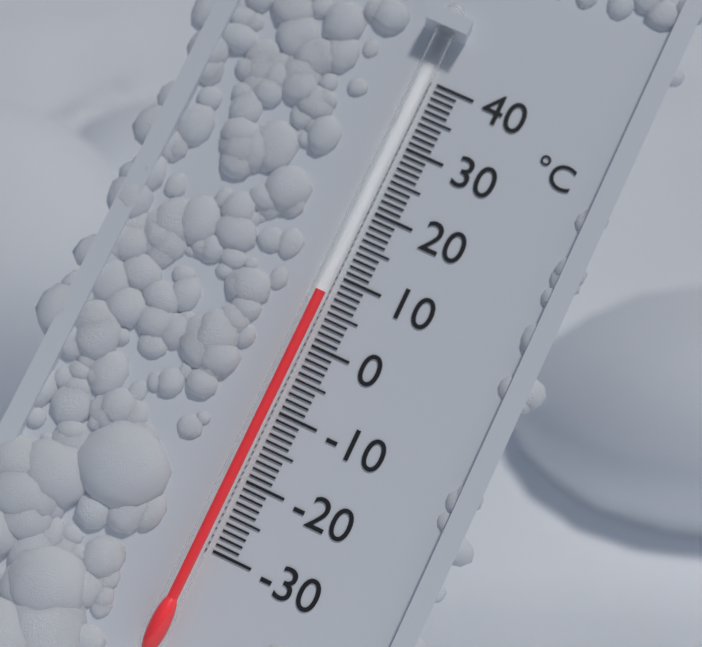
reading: 7 °C
